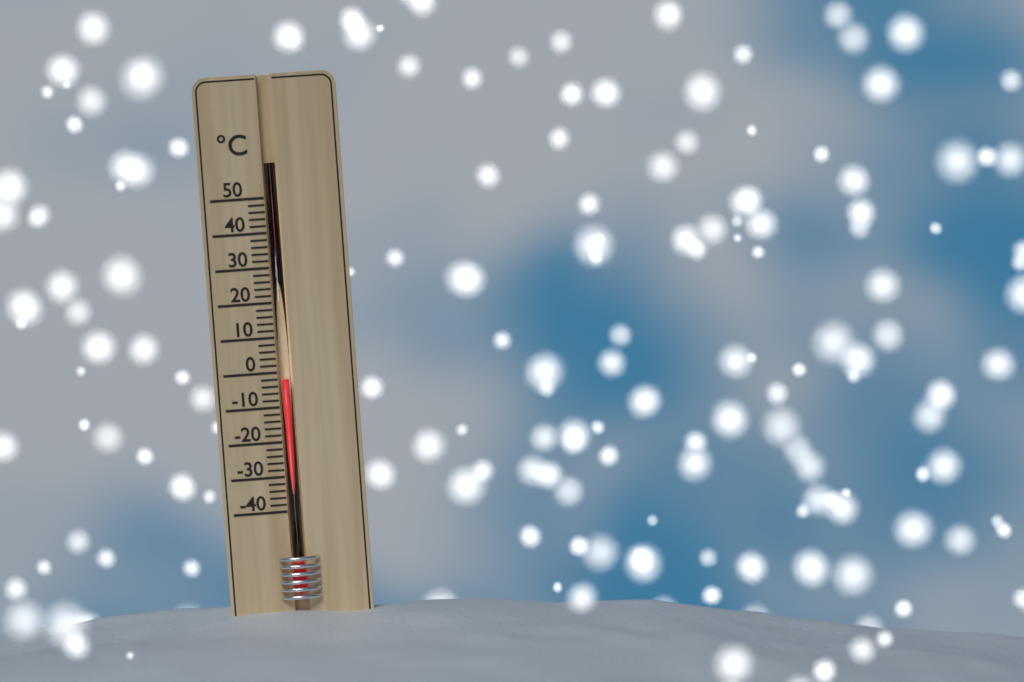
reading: -2 °C
